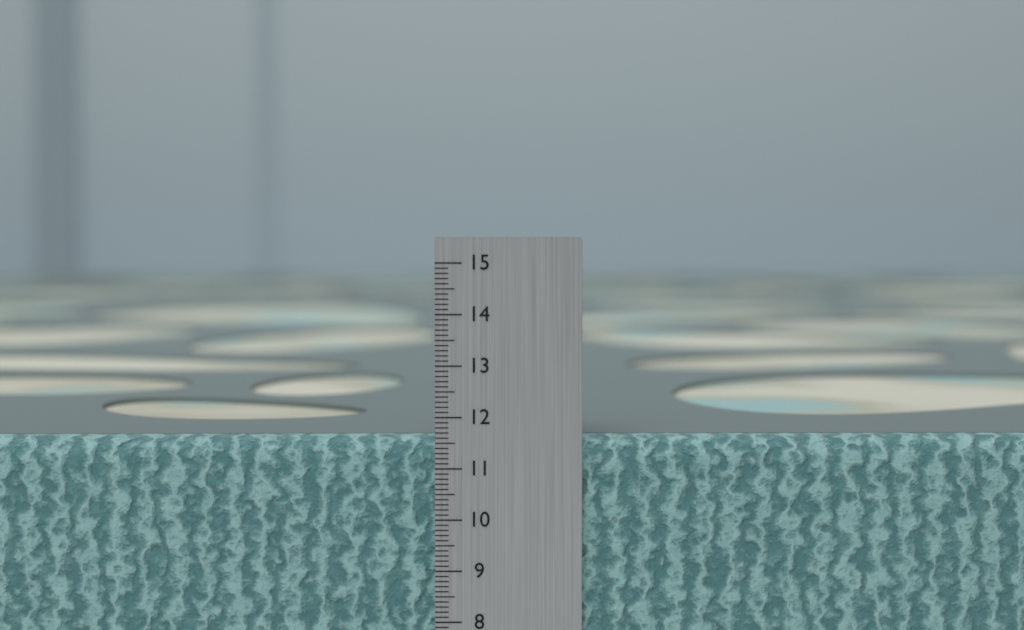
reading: 11.6 cm
